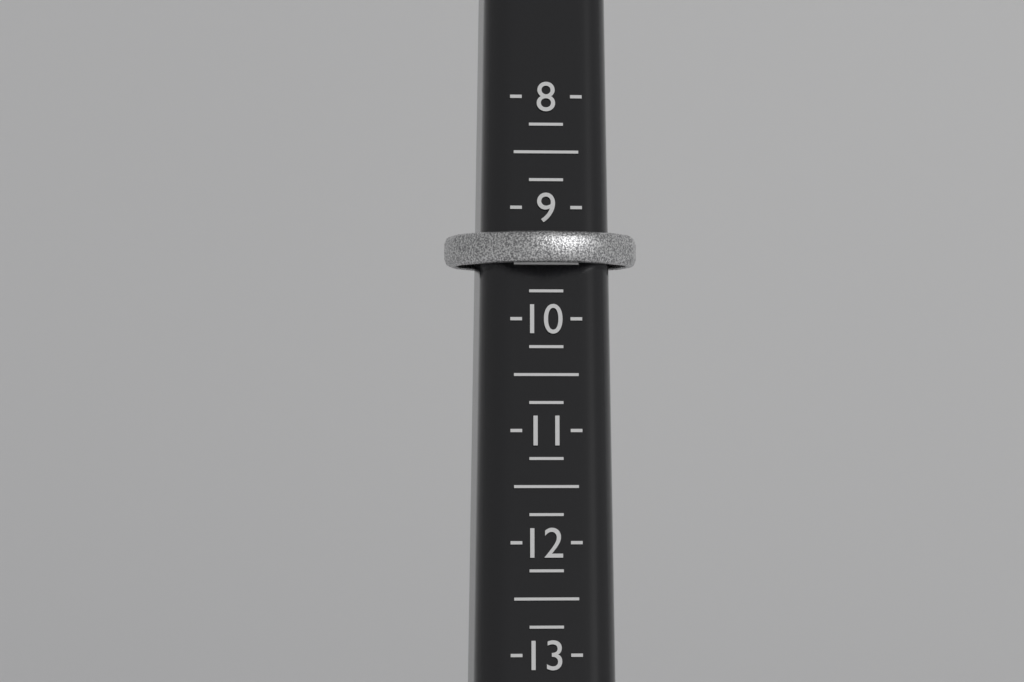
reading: 9.50 (no unit)
